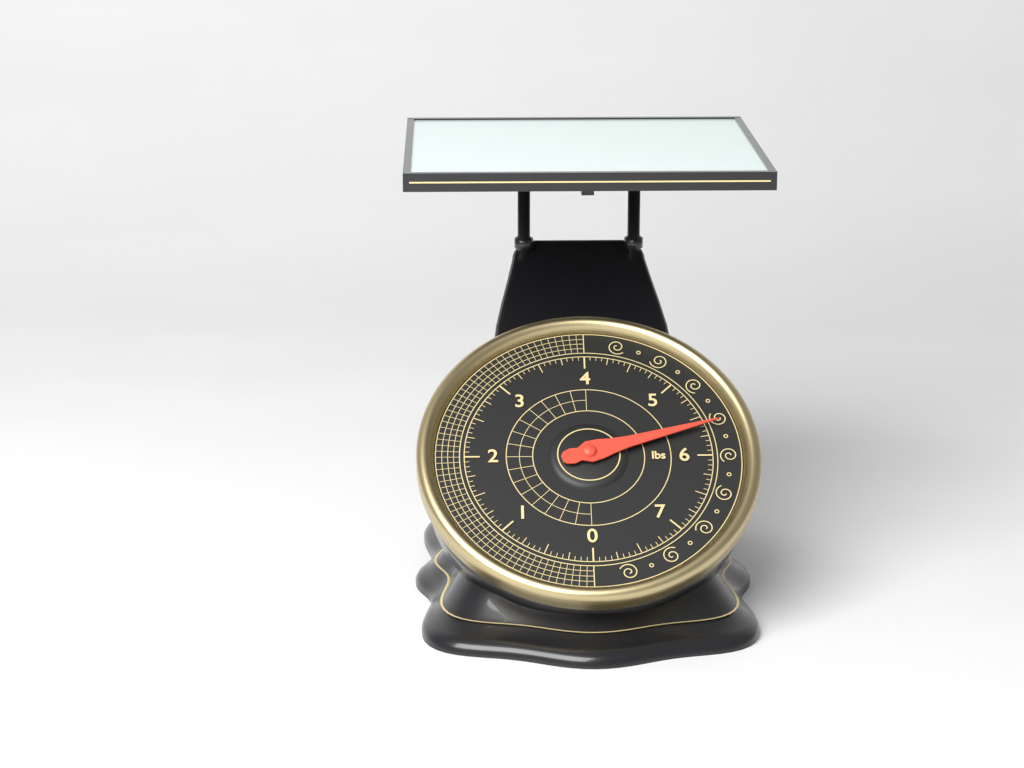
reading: 5.6250 lbs
